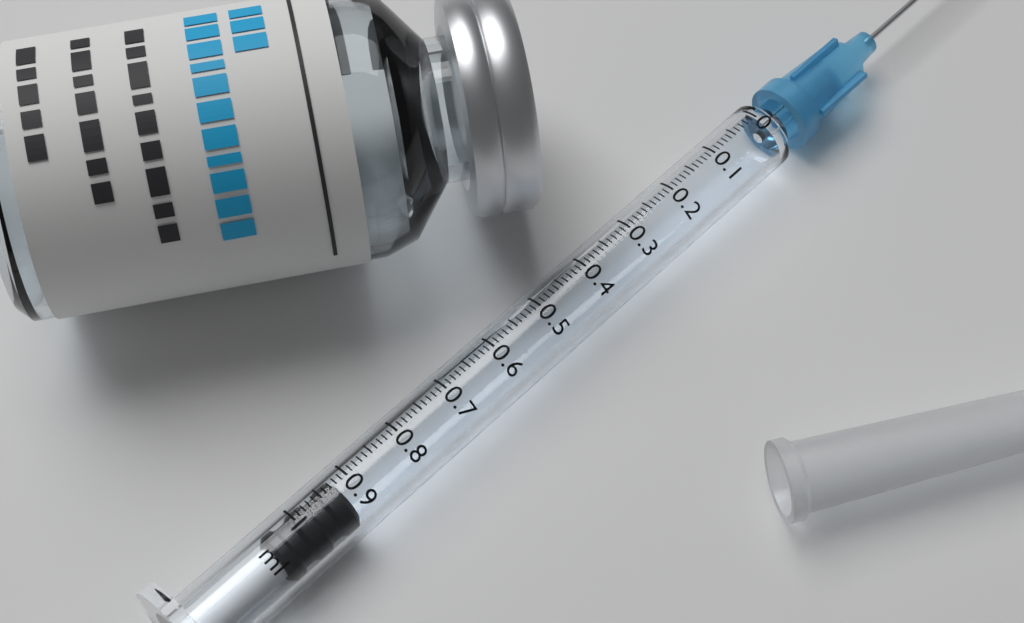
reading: 0.92 ml
